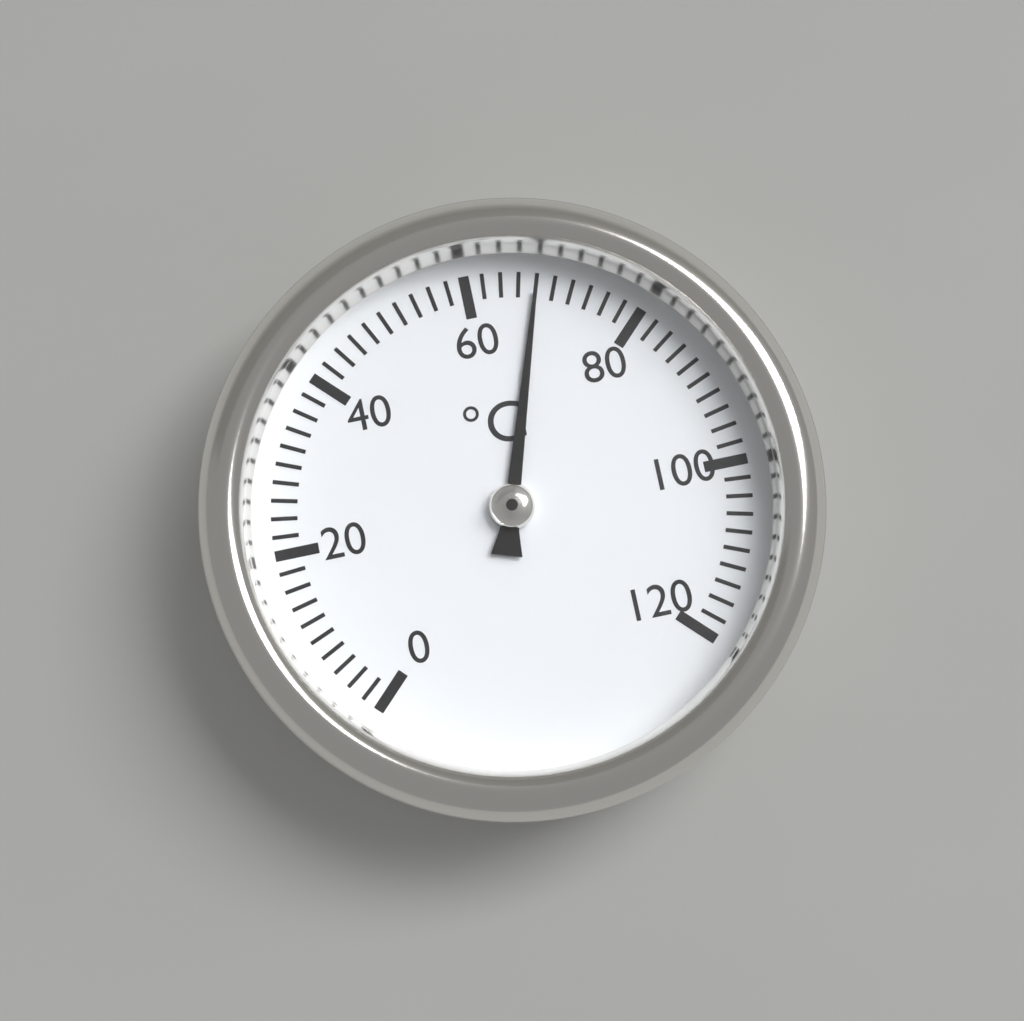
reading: 68 °C
